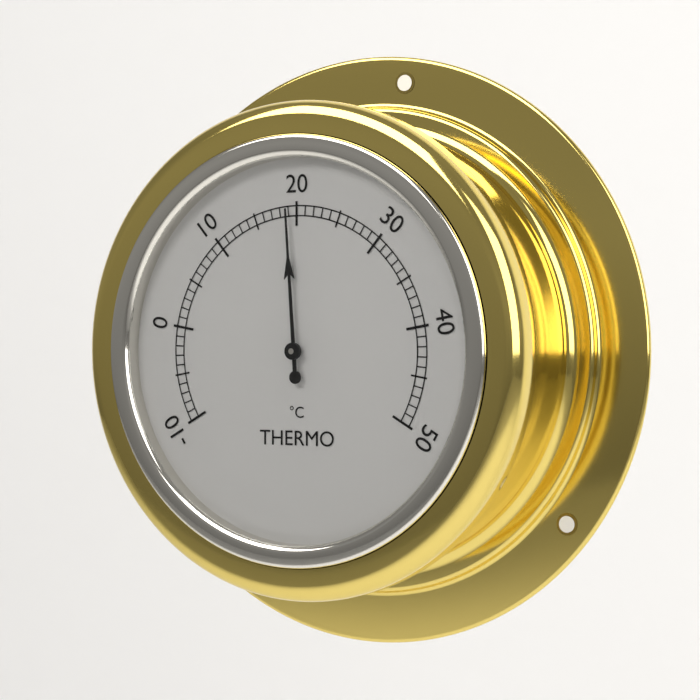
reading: 19 °C
